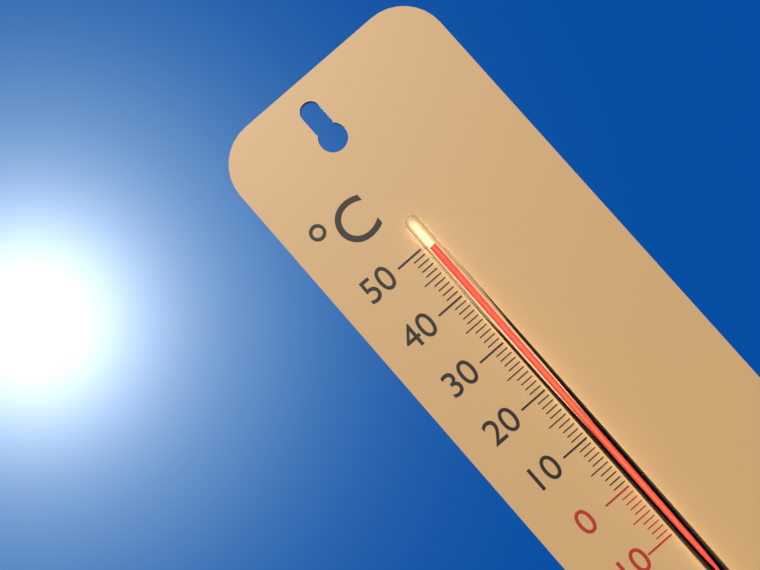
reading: 49 °C
